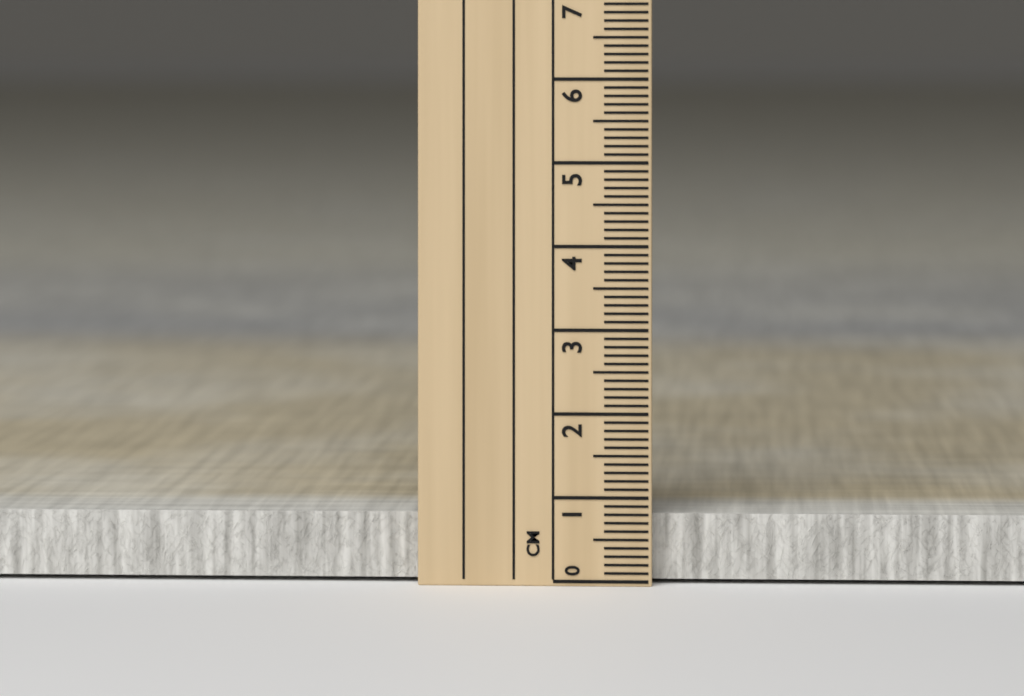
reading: 0.8 cm
